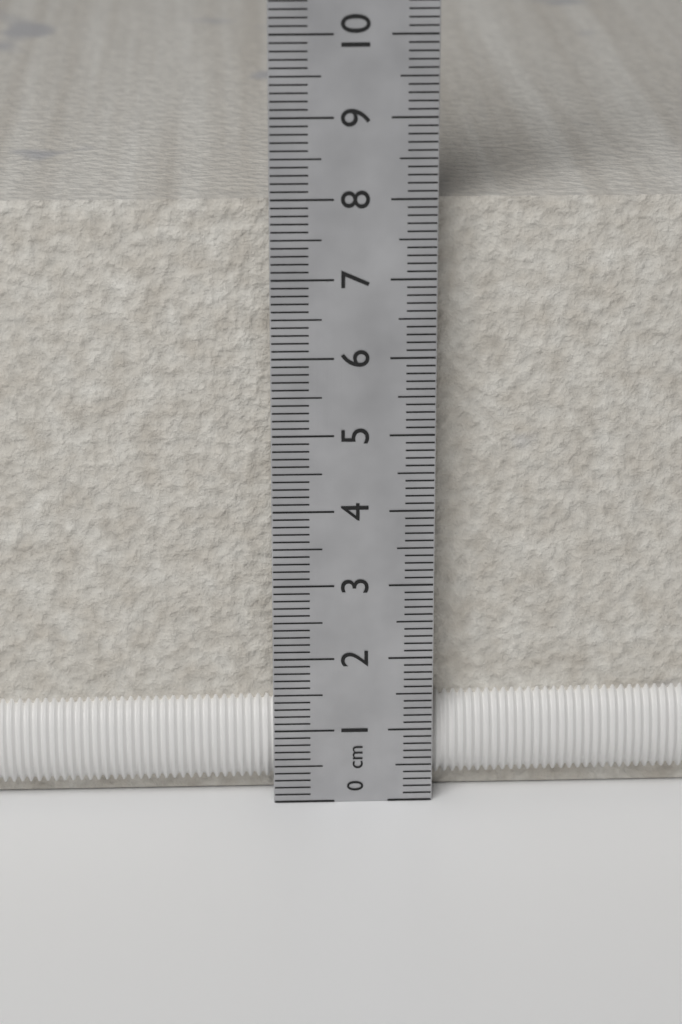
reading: 7.9 cm
